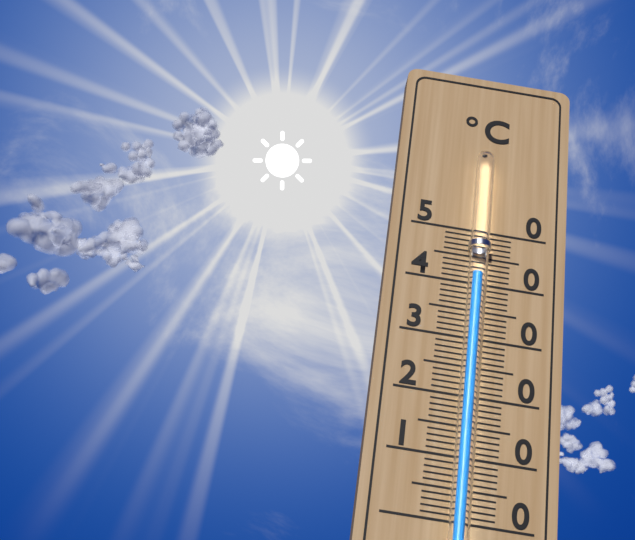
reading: 41 °C
